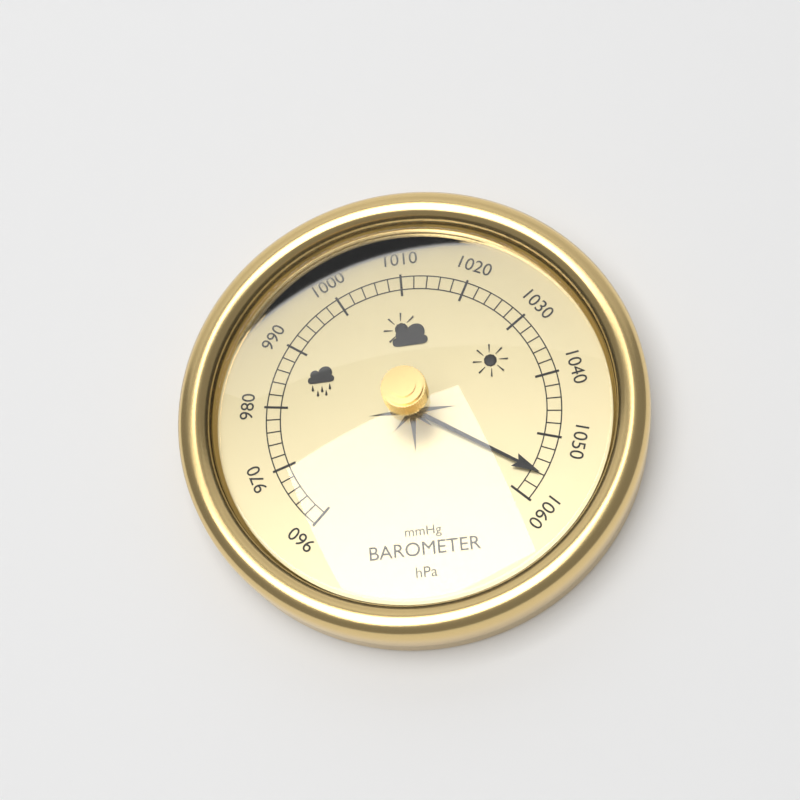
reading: 1056 hPa
